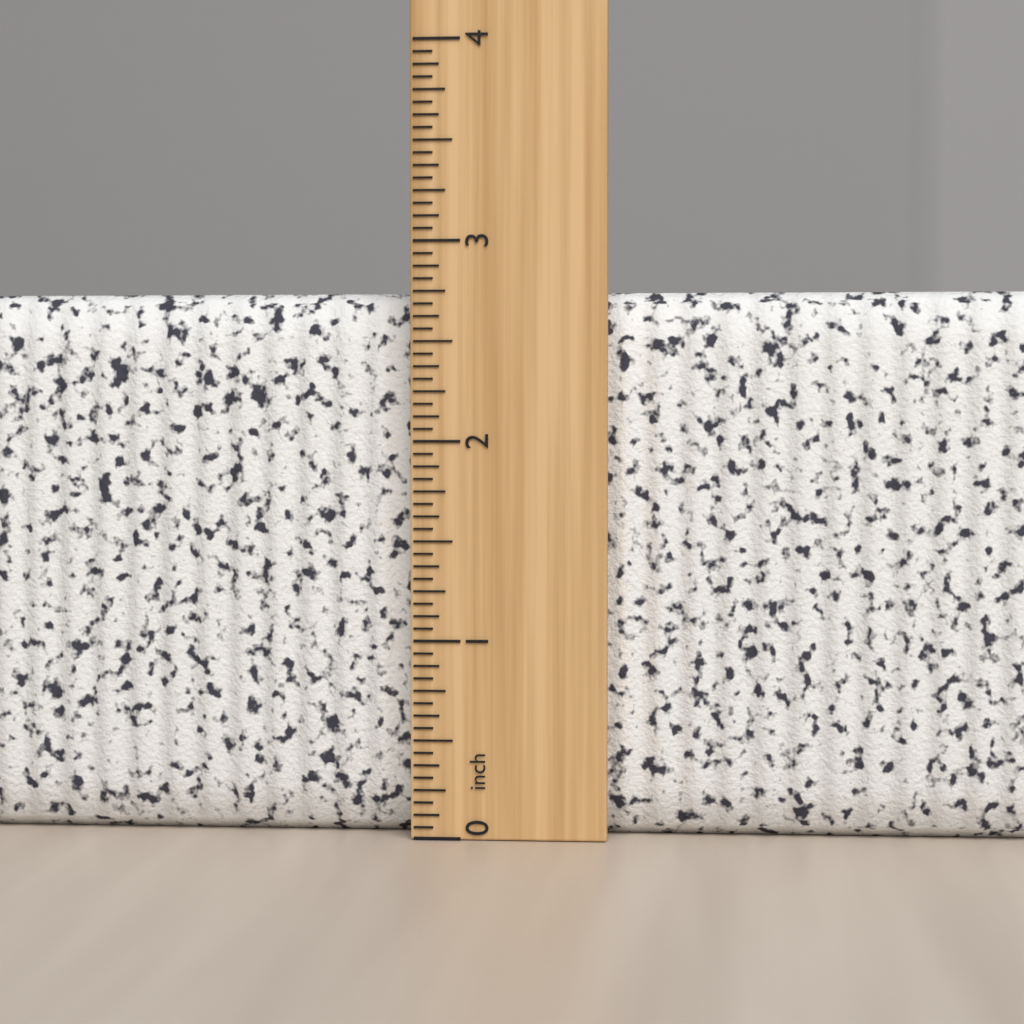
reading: 2.7500 inch
